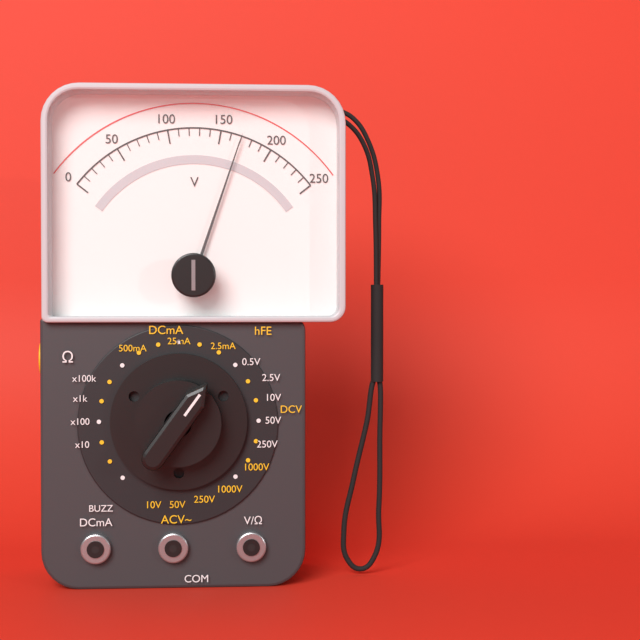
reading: 170 V
